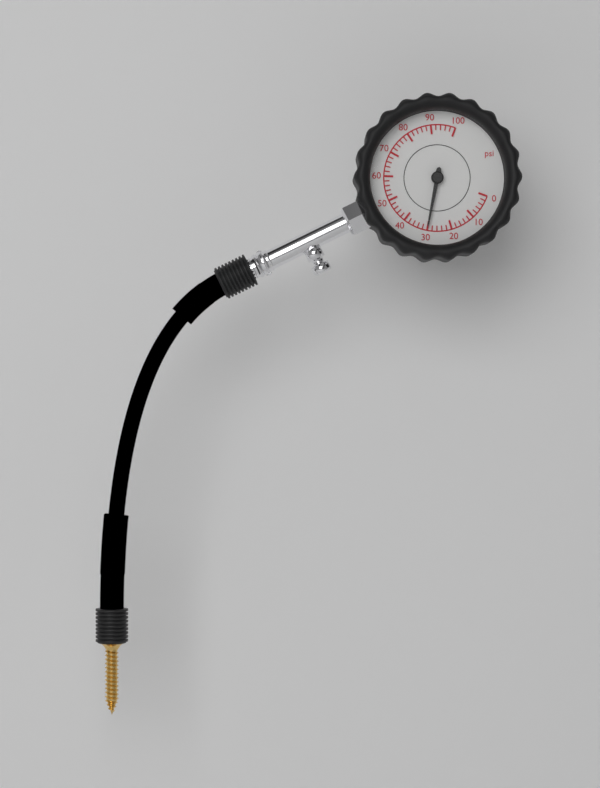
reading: 30 psi
